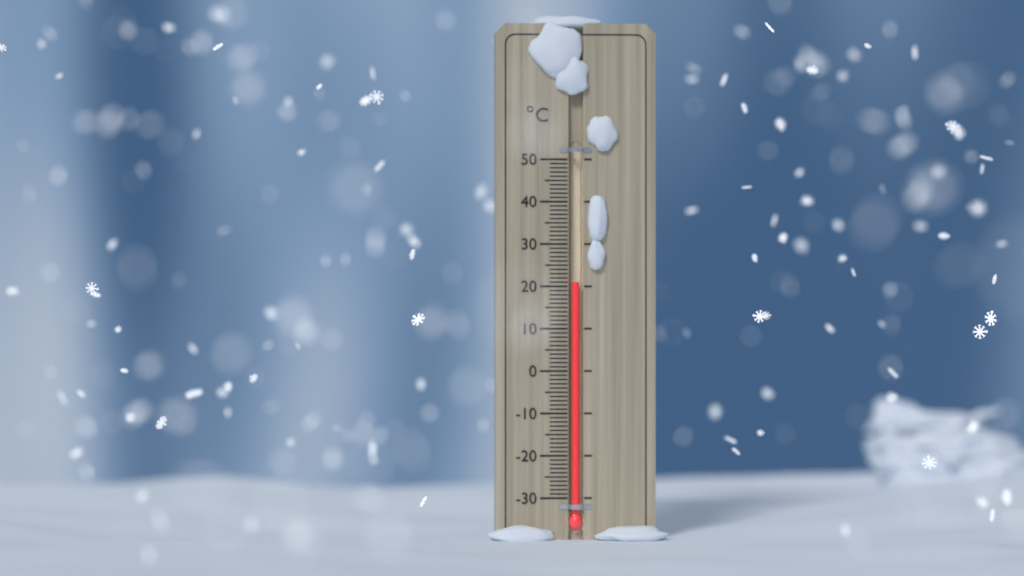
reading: 21 °C
